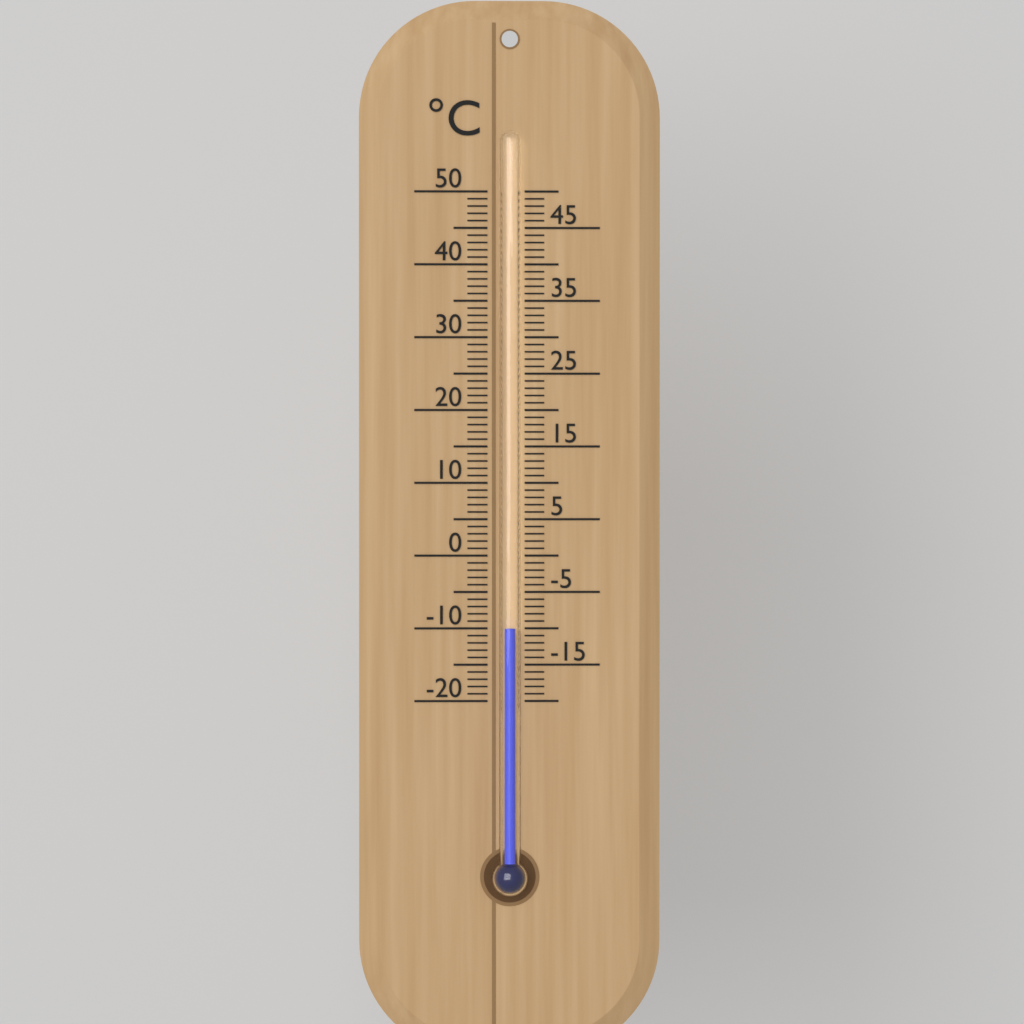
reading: -10 °C
